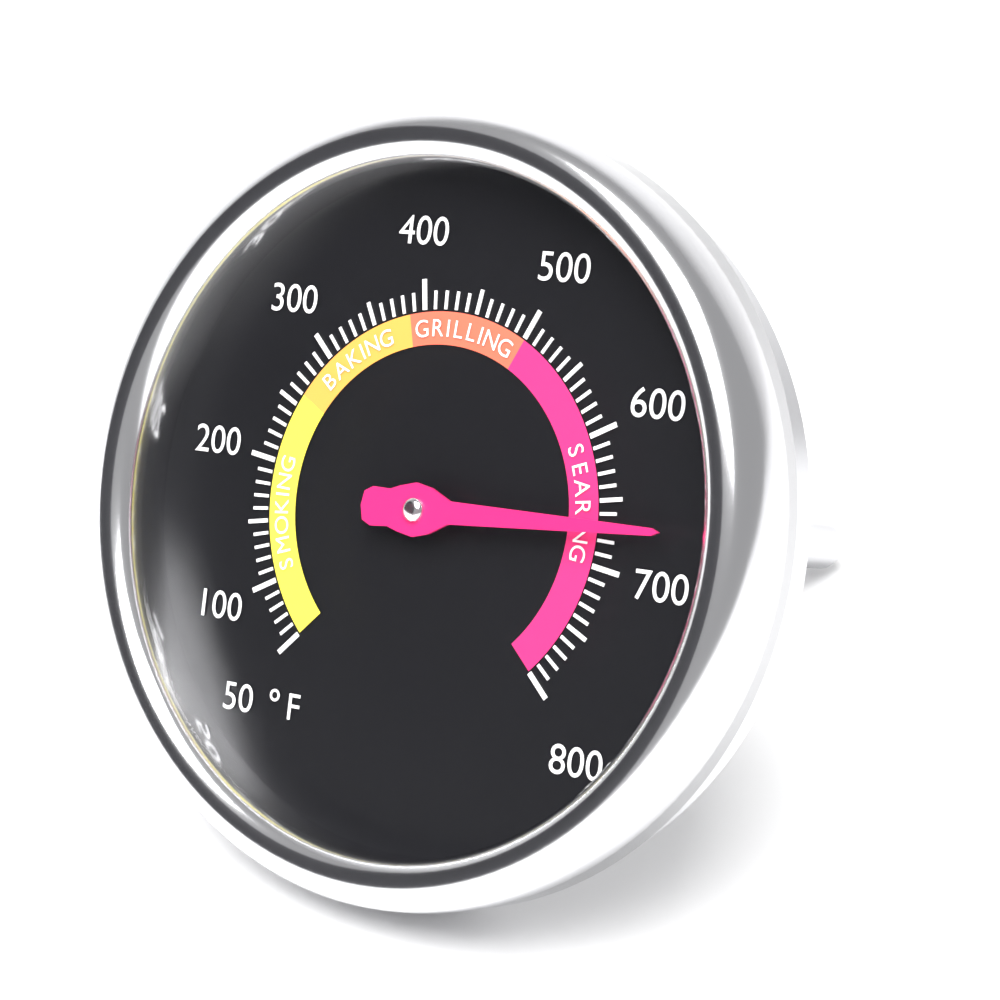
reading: 670 °F
